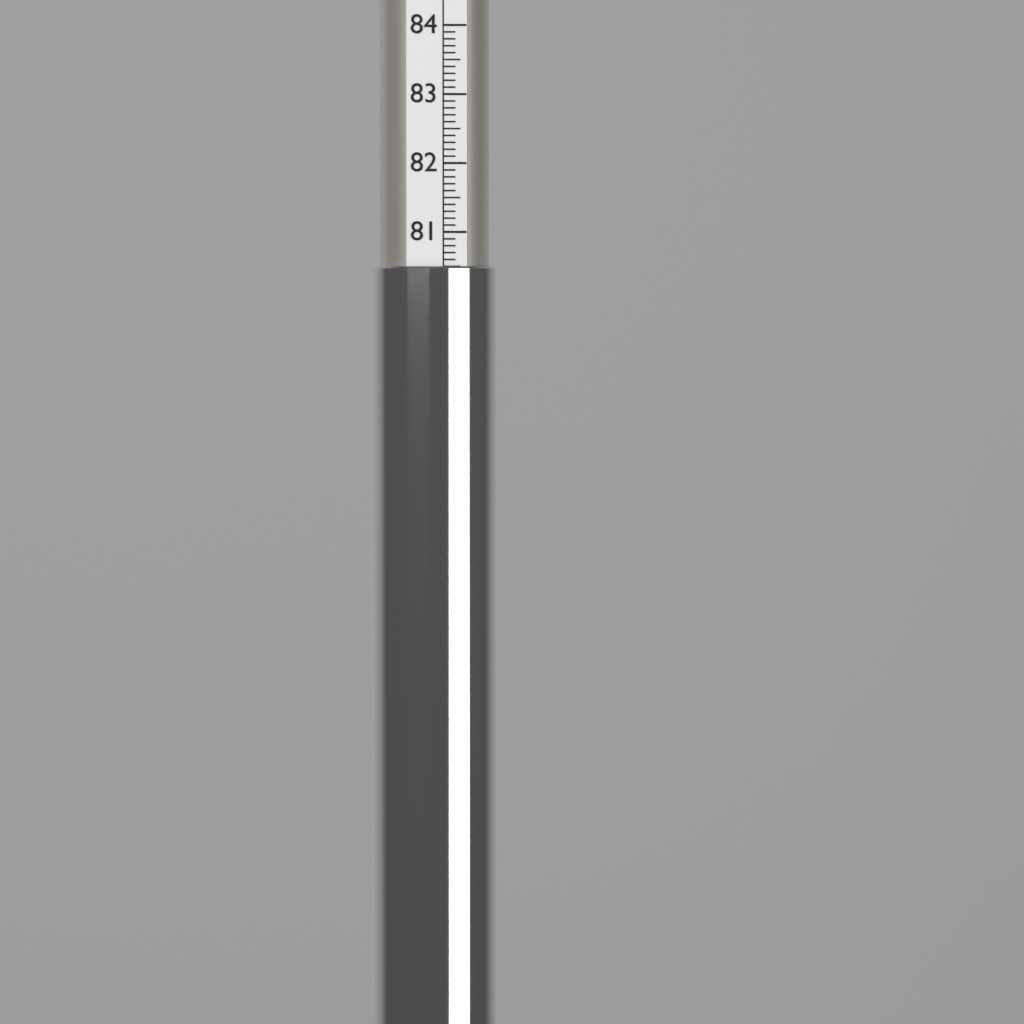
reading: 80.5 (no unit)
